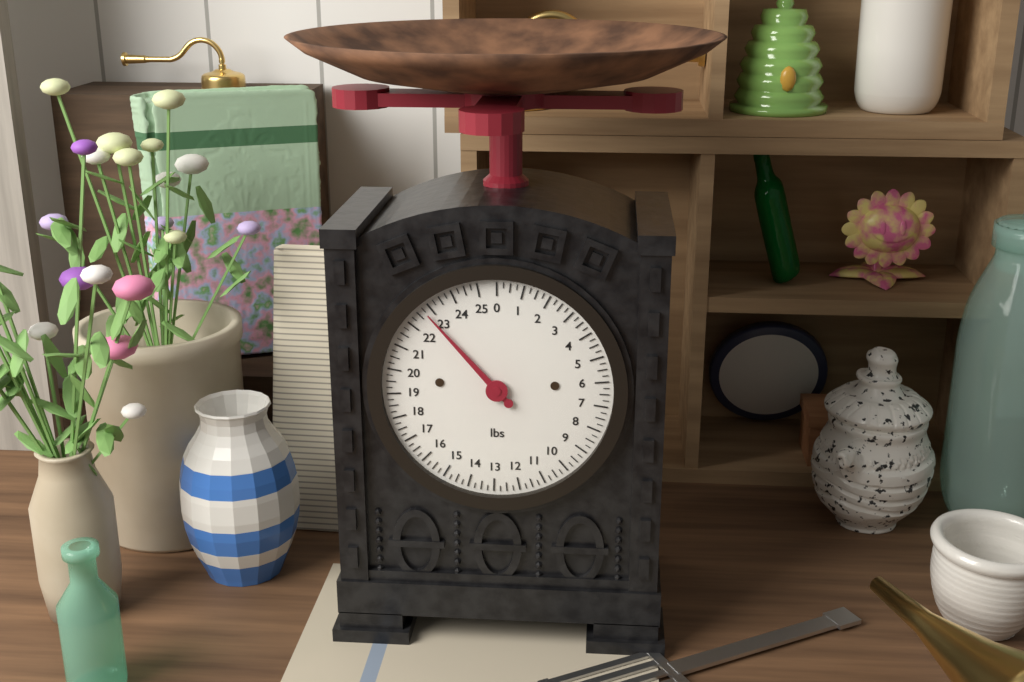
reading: 22.75 lbs
